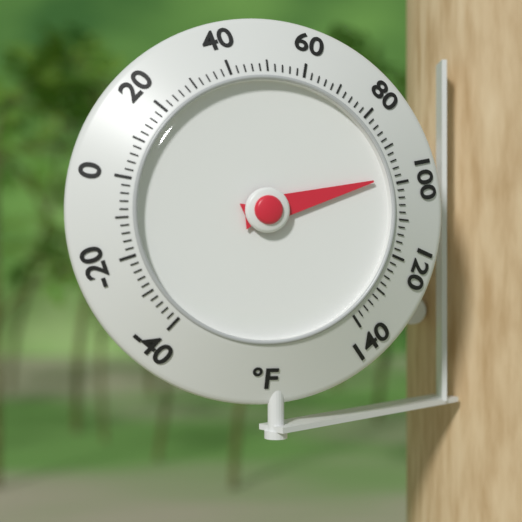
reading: 98 °F
